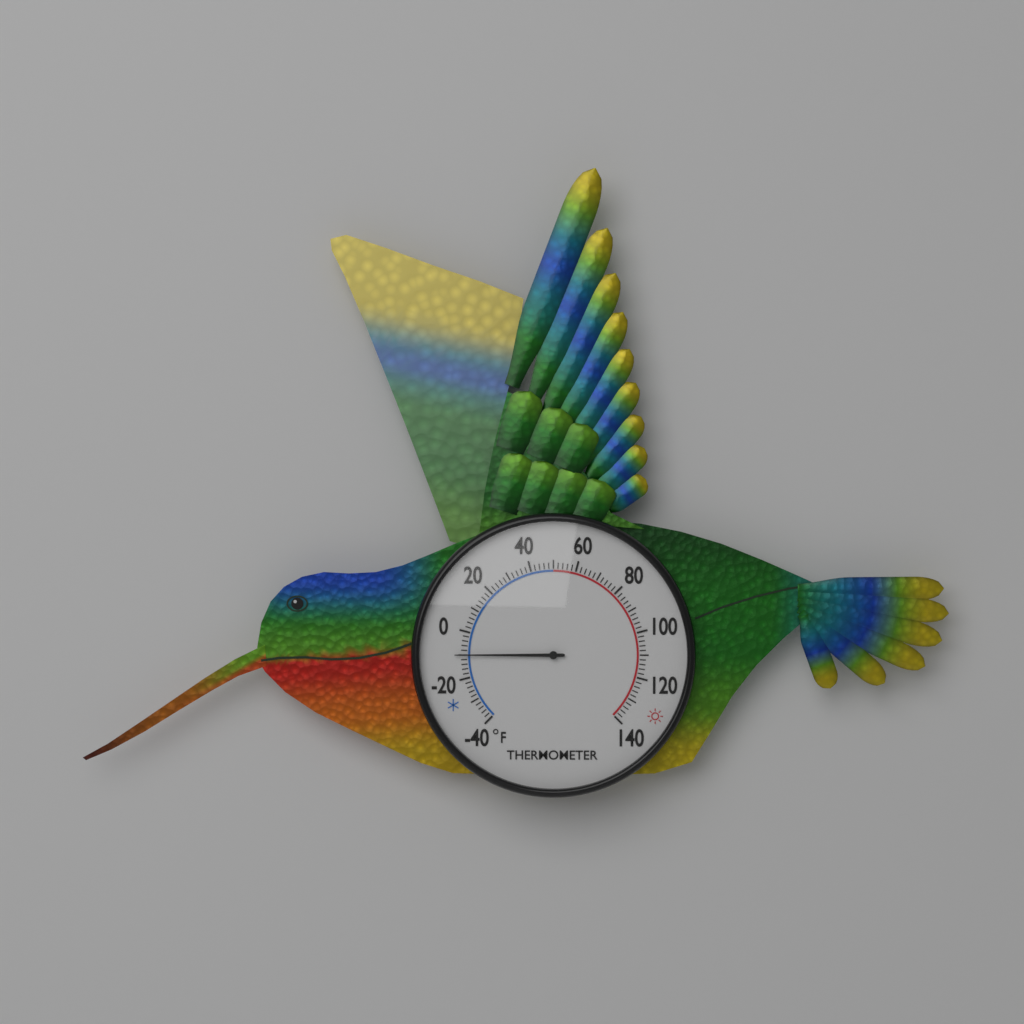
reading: -10 °F
